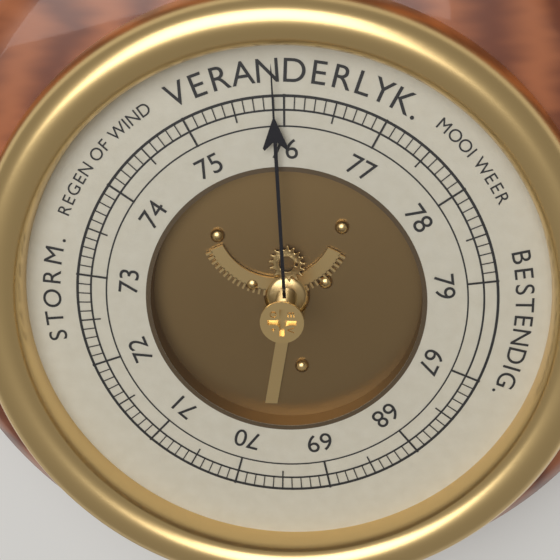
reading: 75.9 (no unit)
